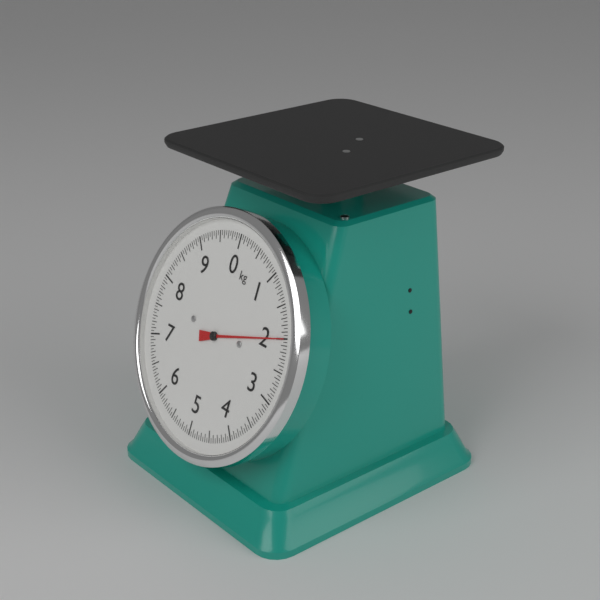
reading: 2.00 kg
